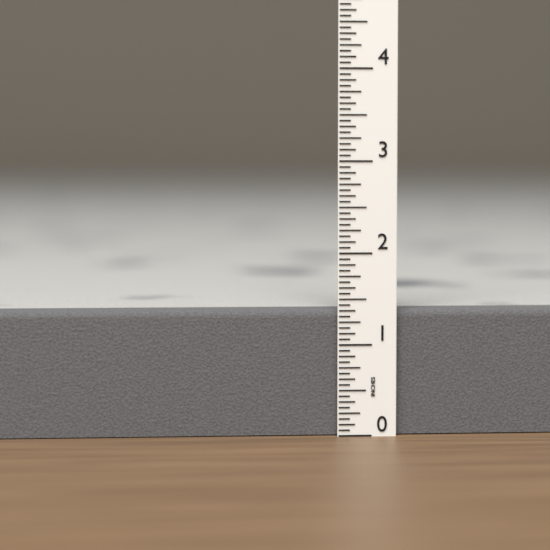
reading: 1.3750 in
